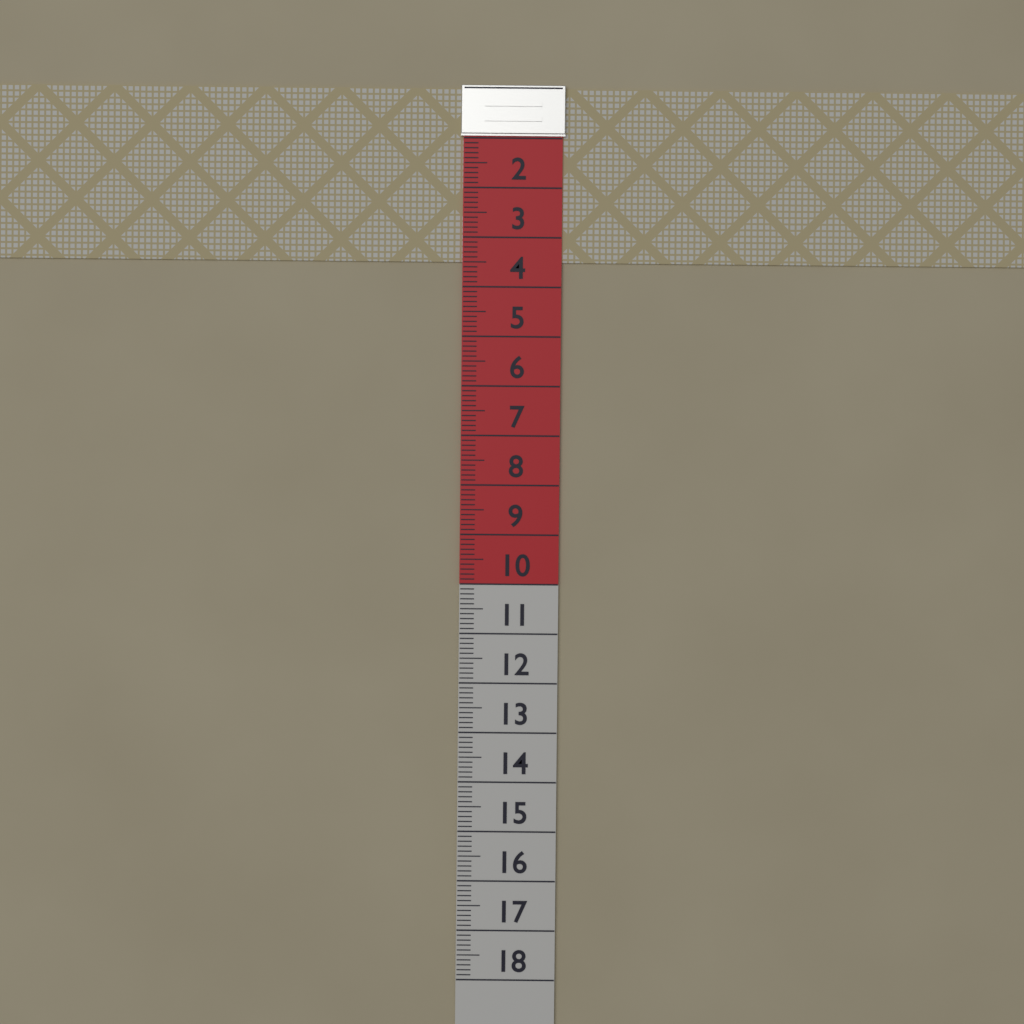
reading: 3.5 (no unit)
